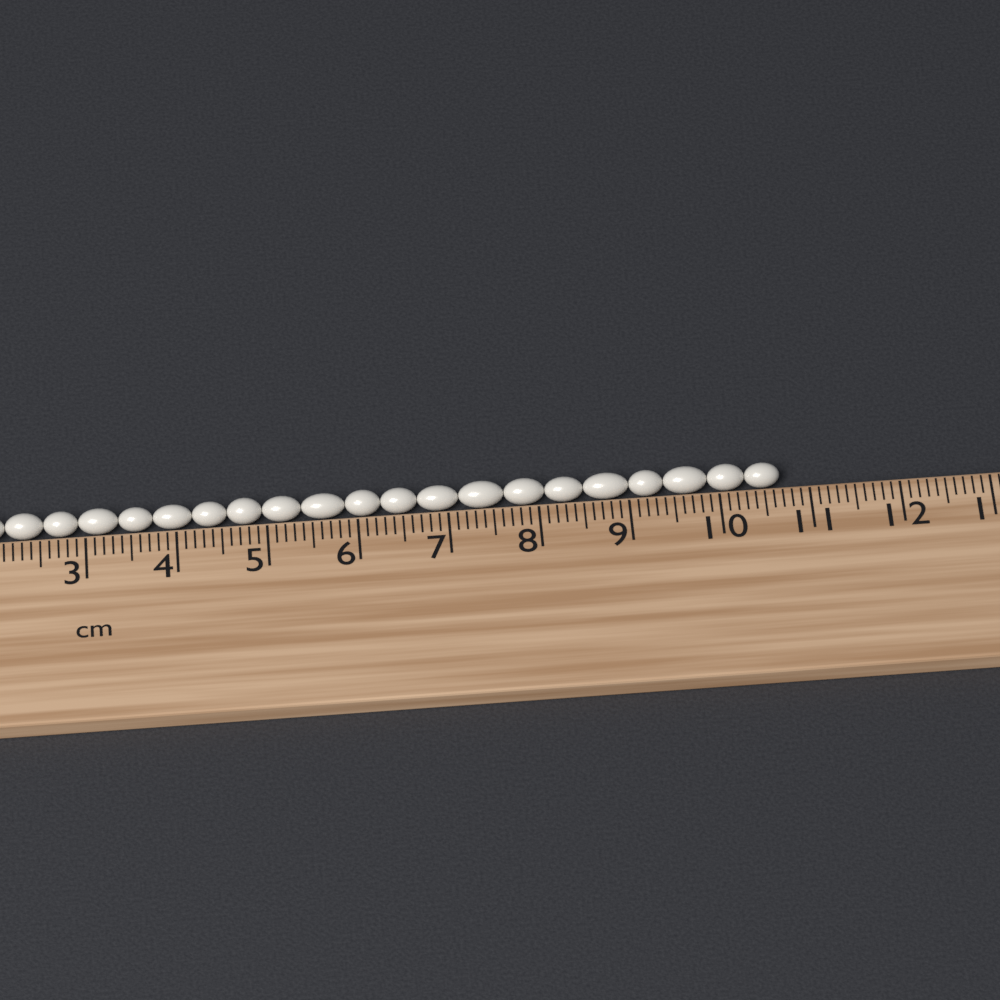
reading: 10.7 cm
